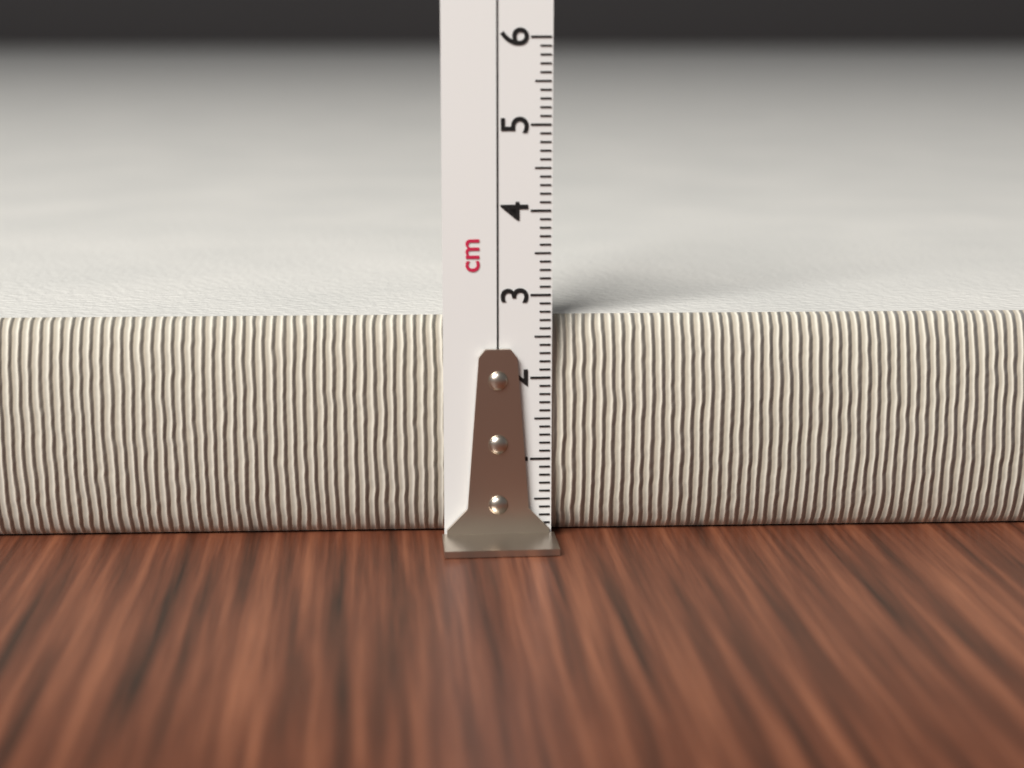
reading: 2.7 cm
